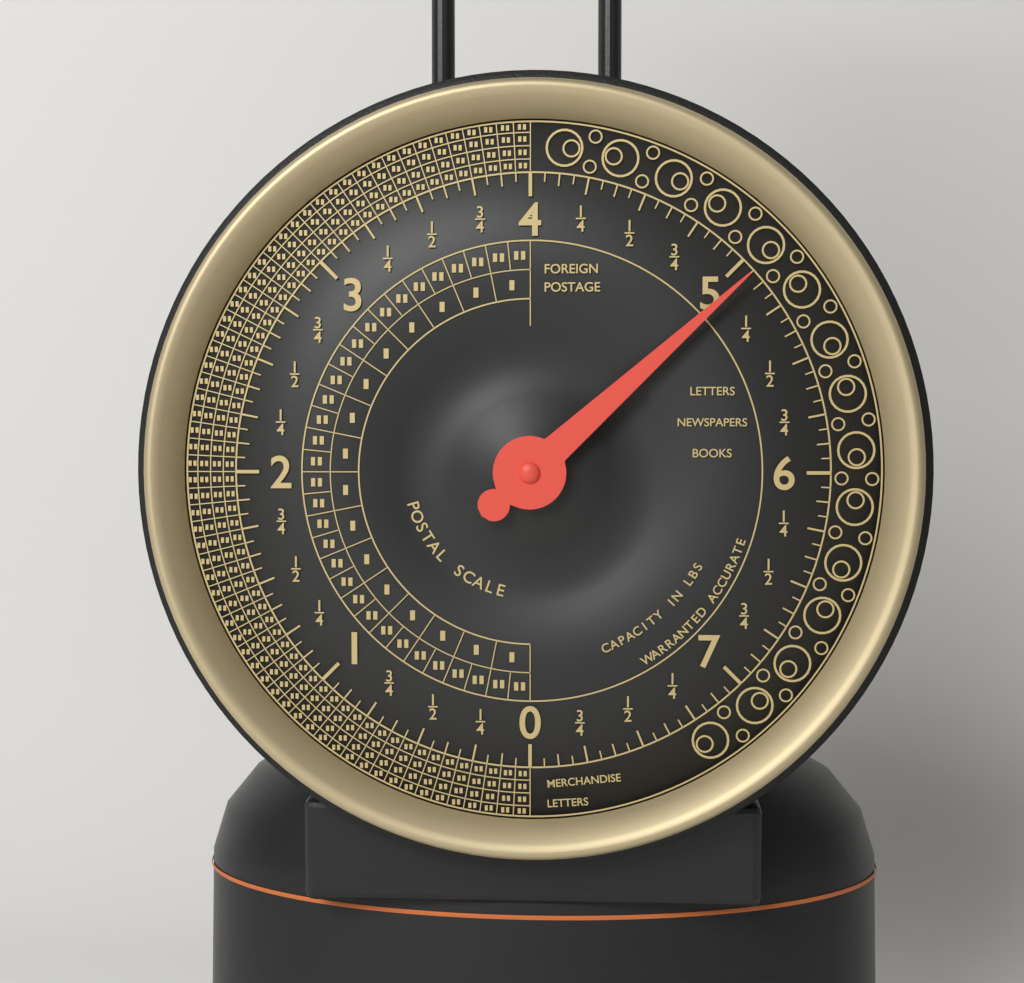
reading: 5.0625 lbs
